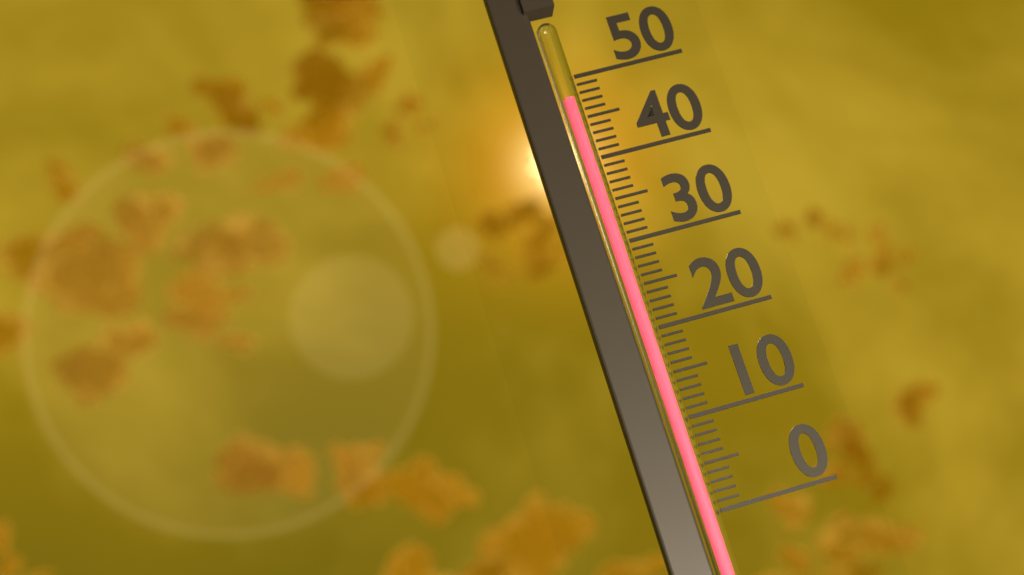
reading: 47 (no unit)
